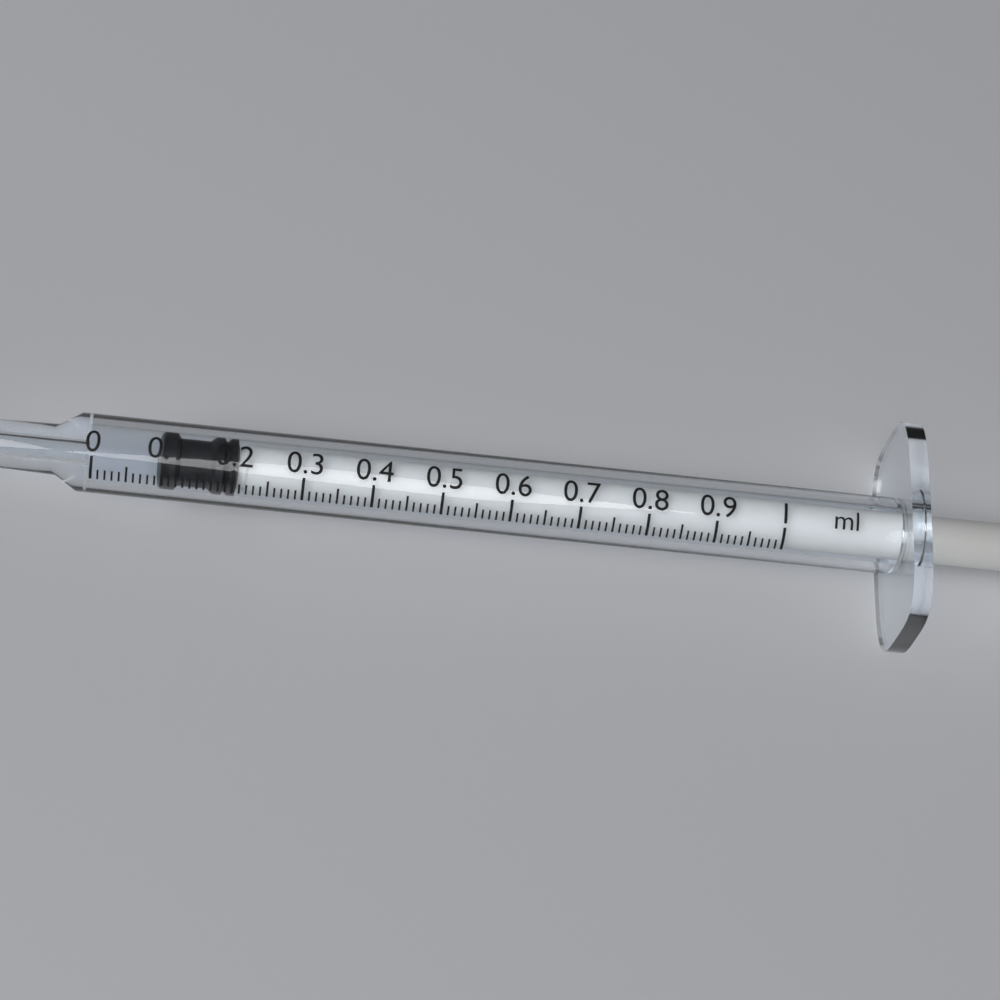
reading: 0.10 ml
